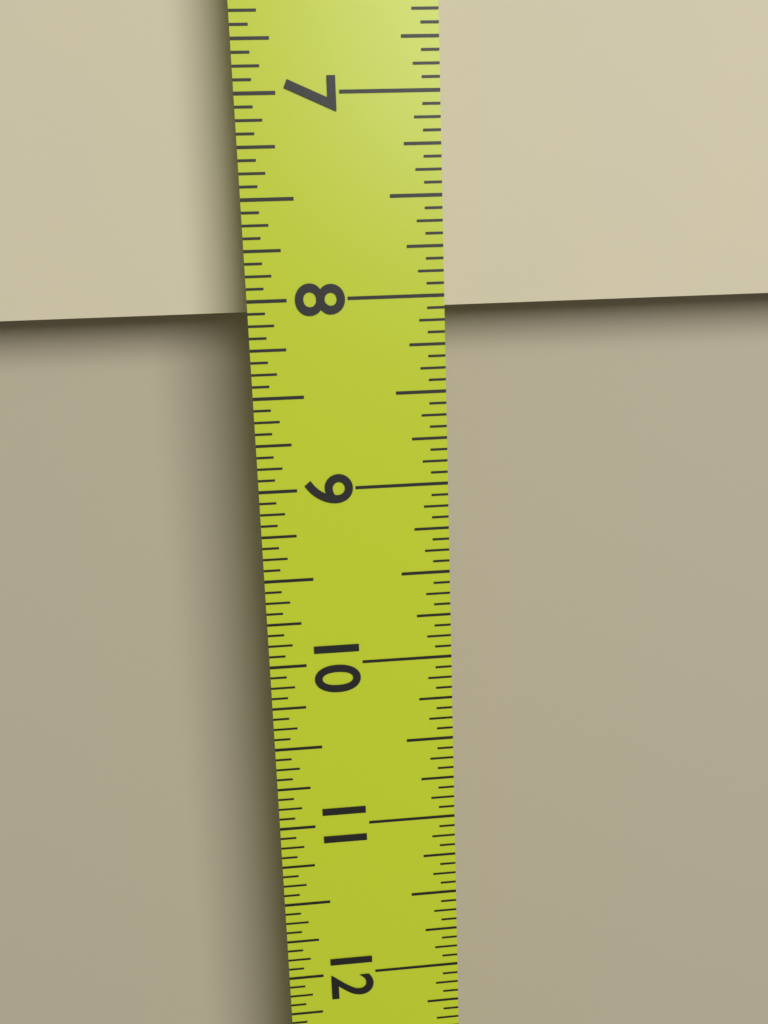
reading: 8.0625 in
